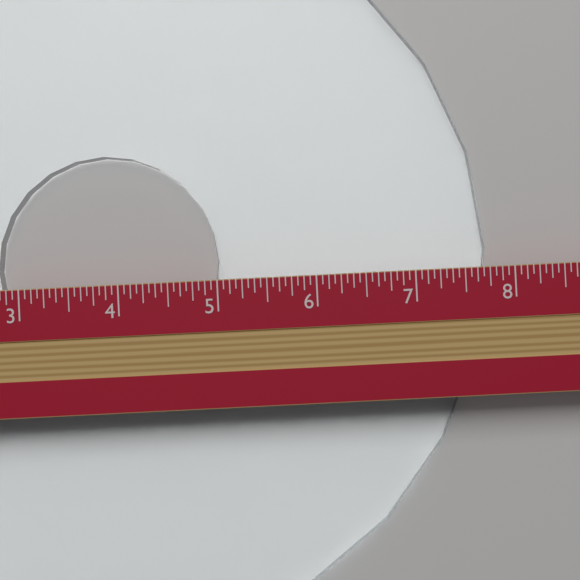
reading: 7.7500 in
